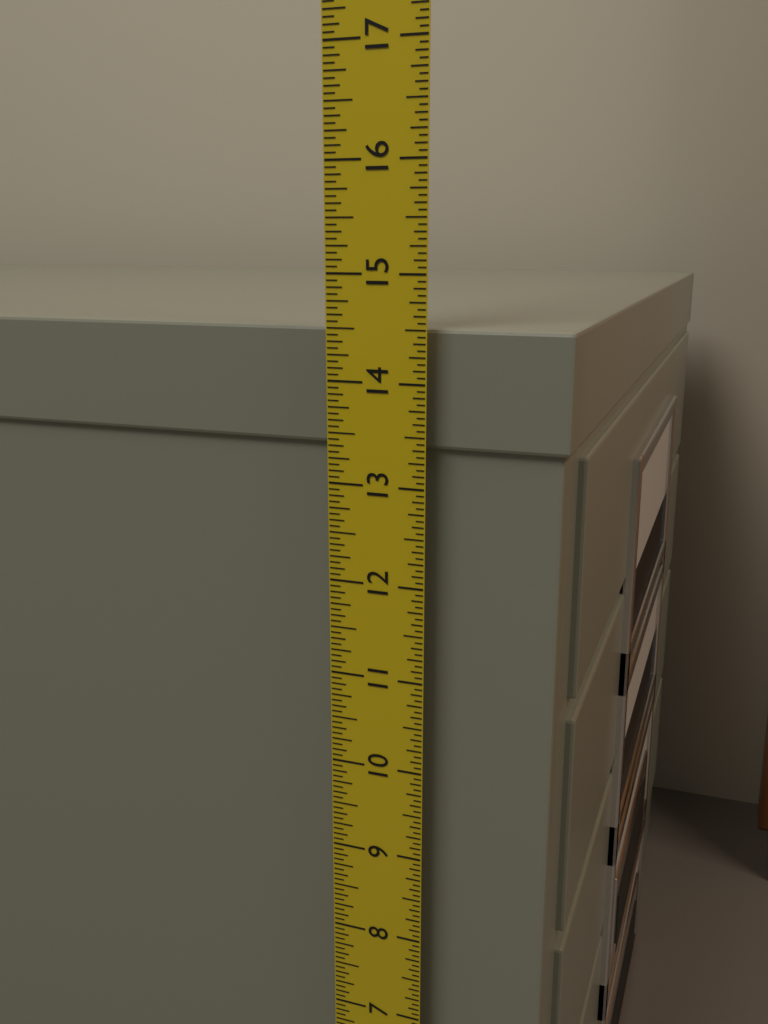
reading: 14.5000 in
